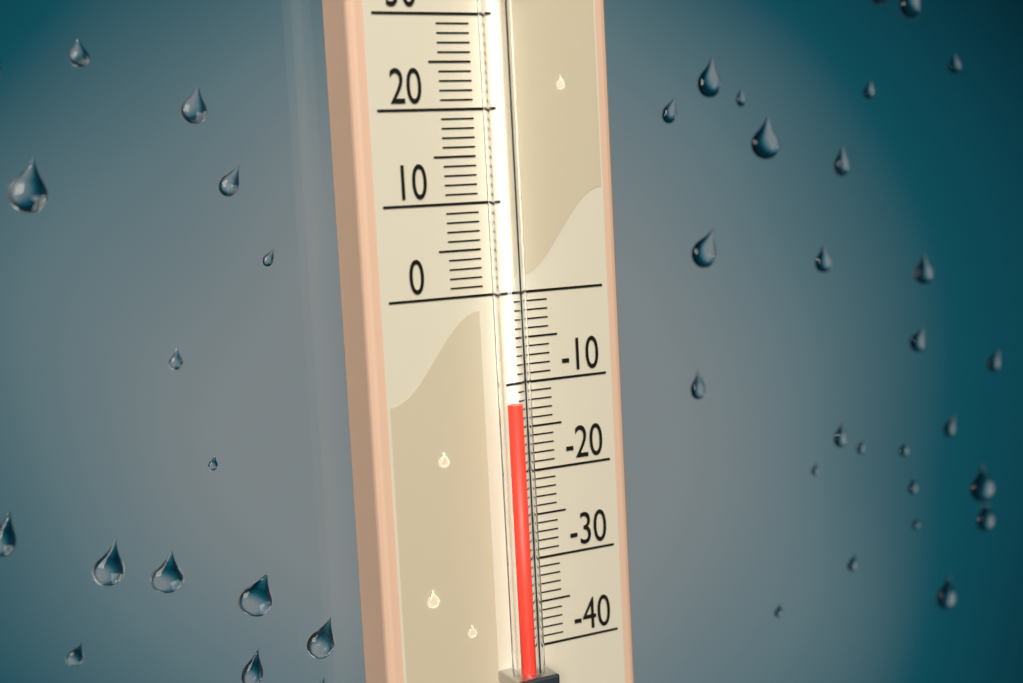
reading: -12 (no unit)
